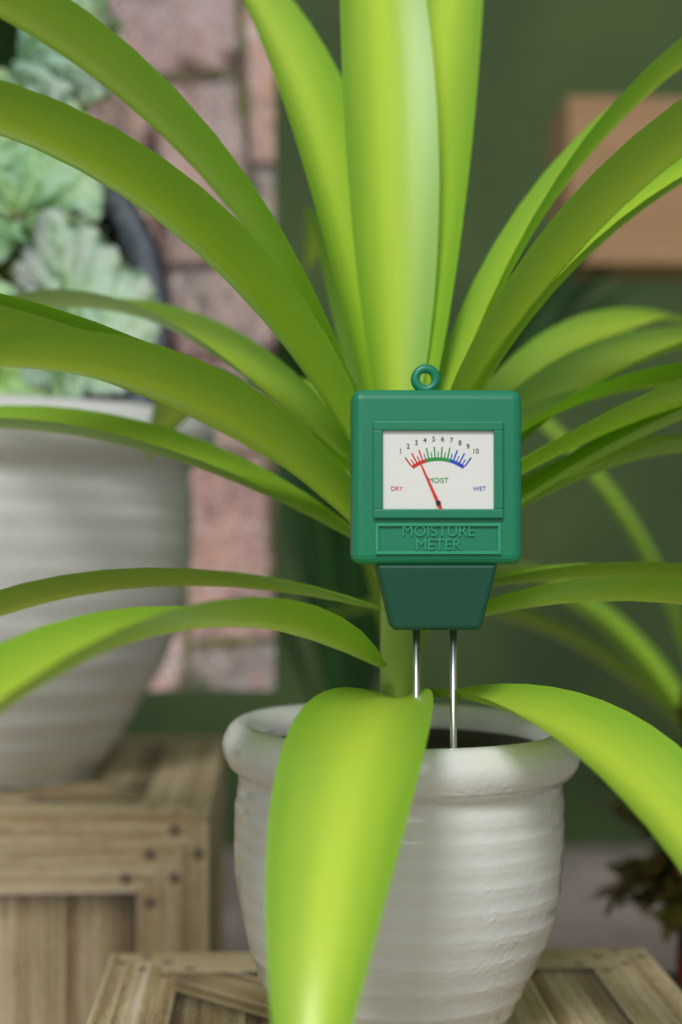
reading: 2.5 (no unit)
